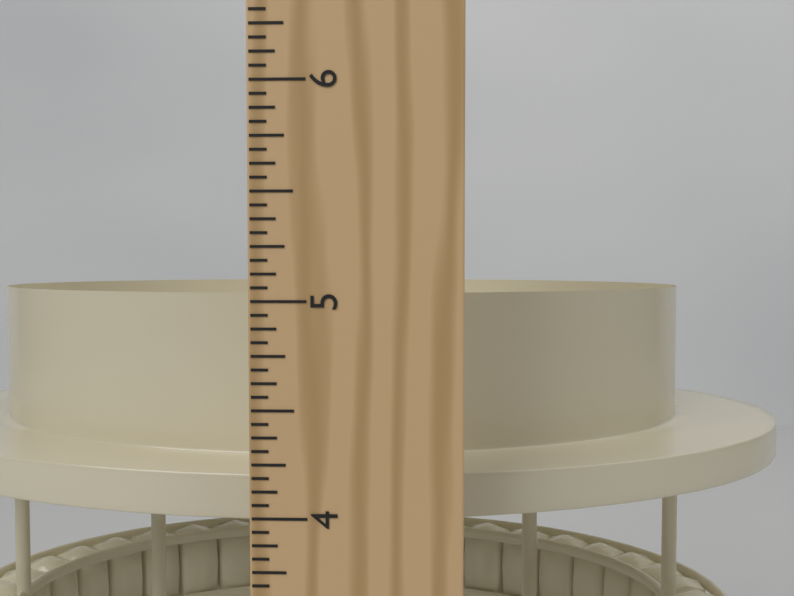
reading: 5.0000 in
